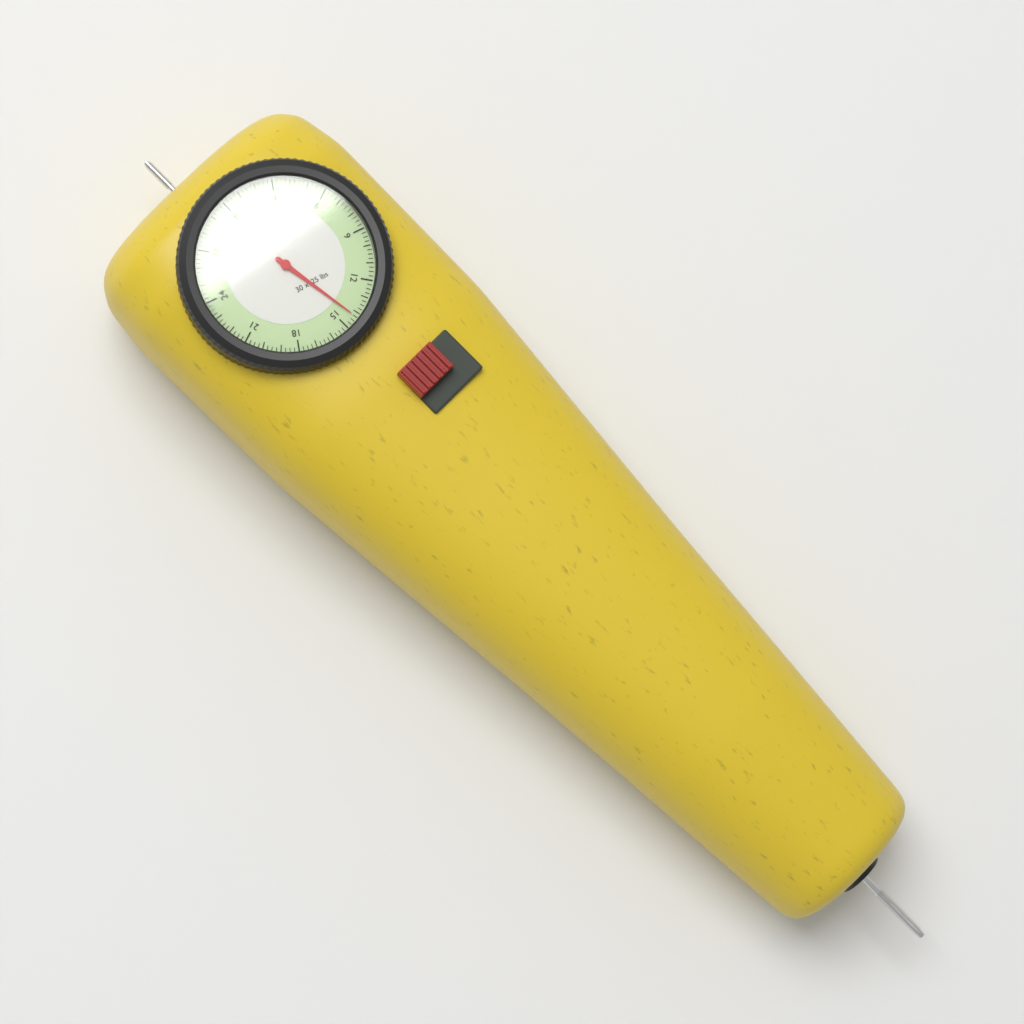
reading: 14.25 lbs
